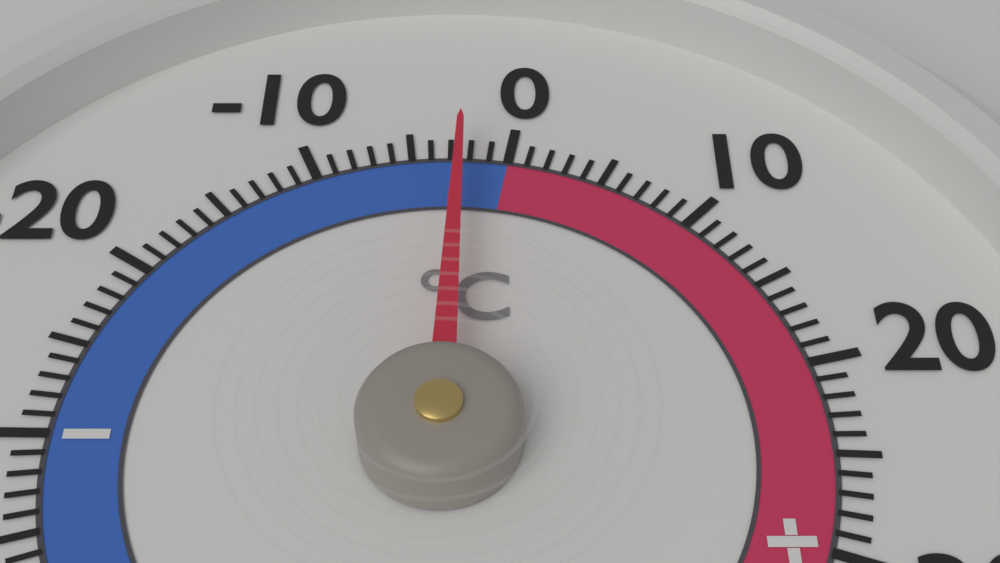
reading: -2.5 °C
